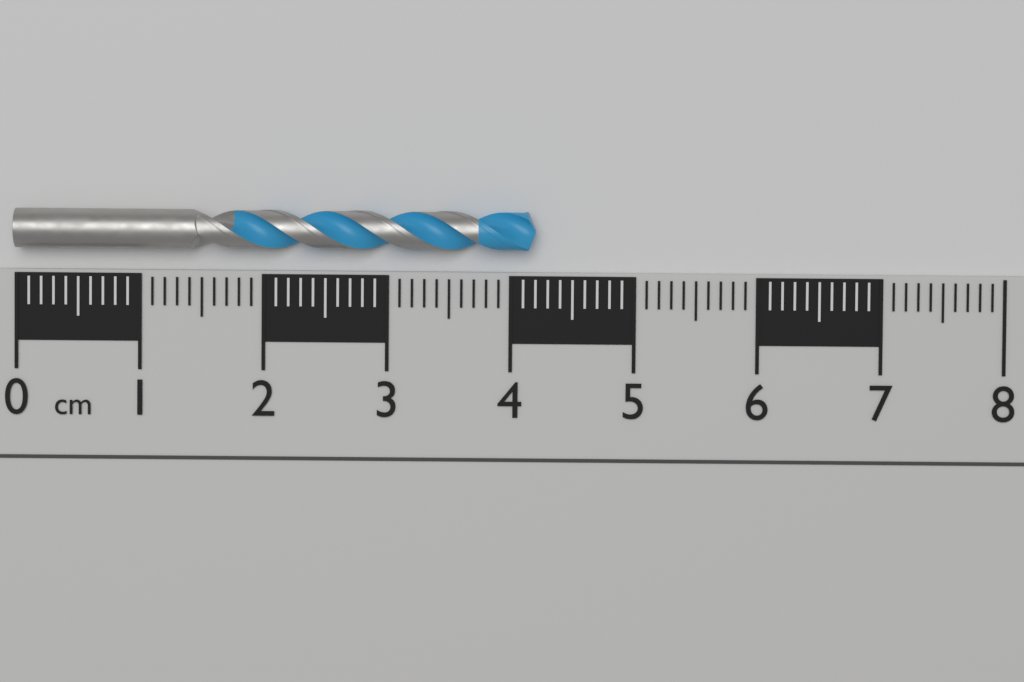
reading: 4.2 cm
